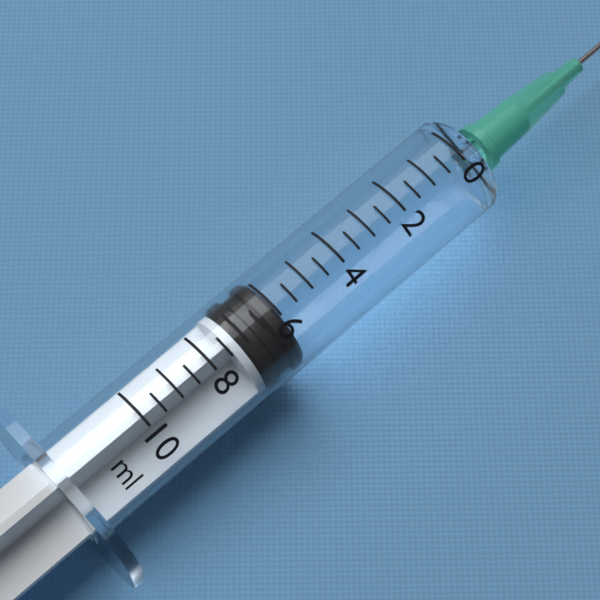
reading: 6.0 ml
